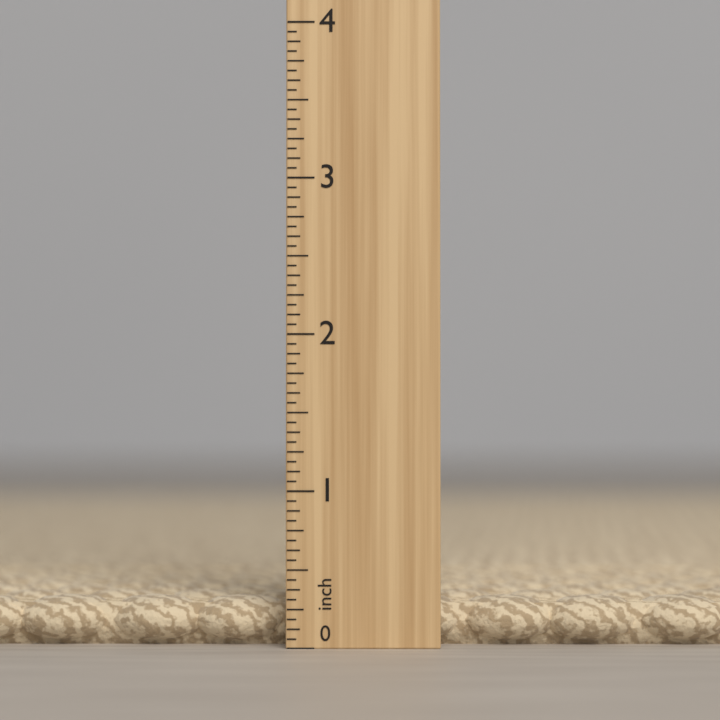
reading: 0.3125 in
